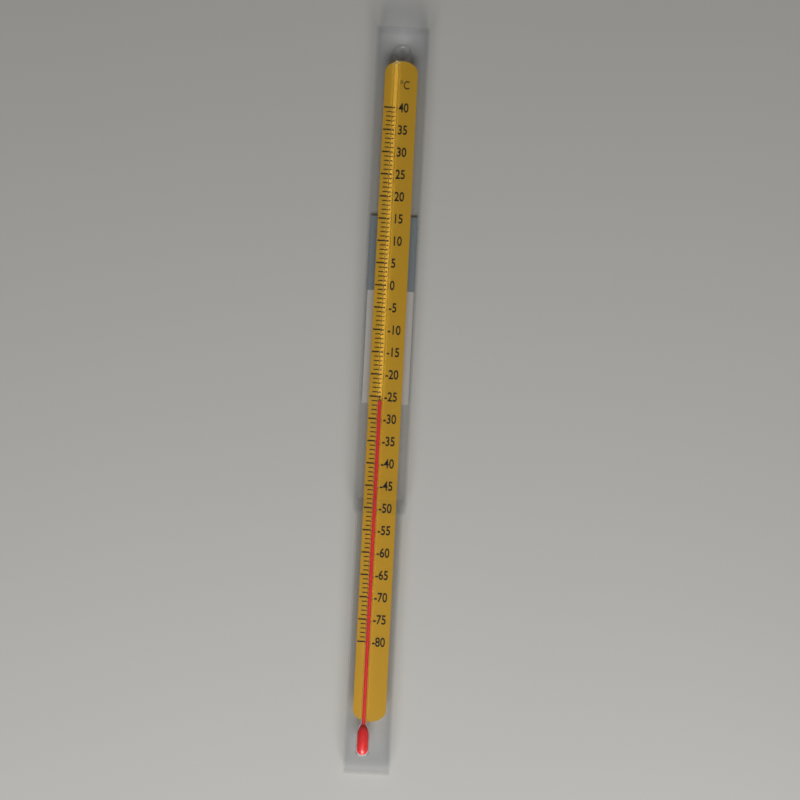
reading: -26 °C
